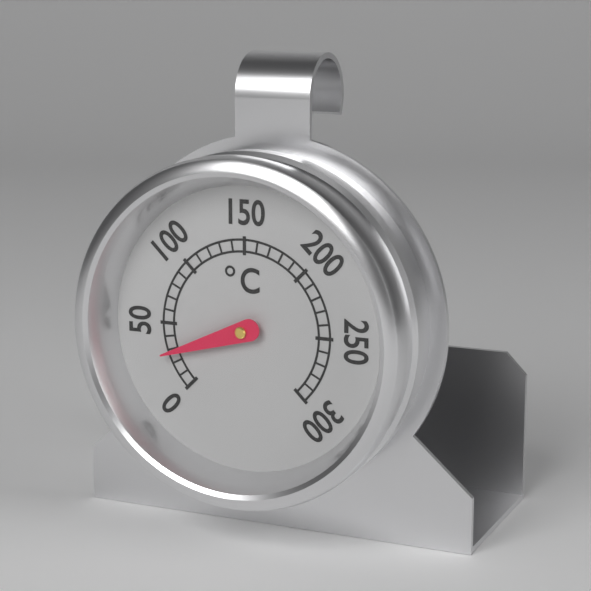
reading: 28 °C
